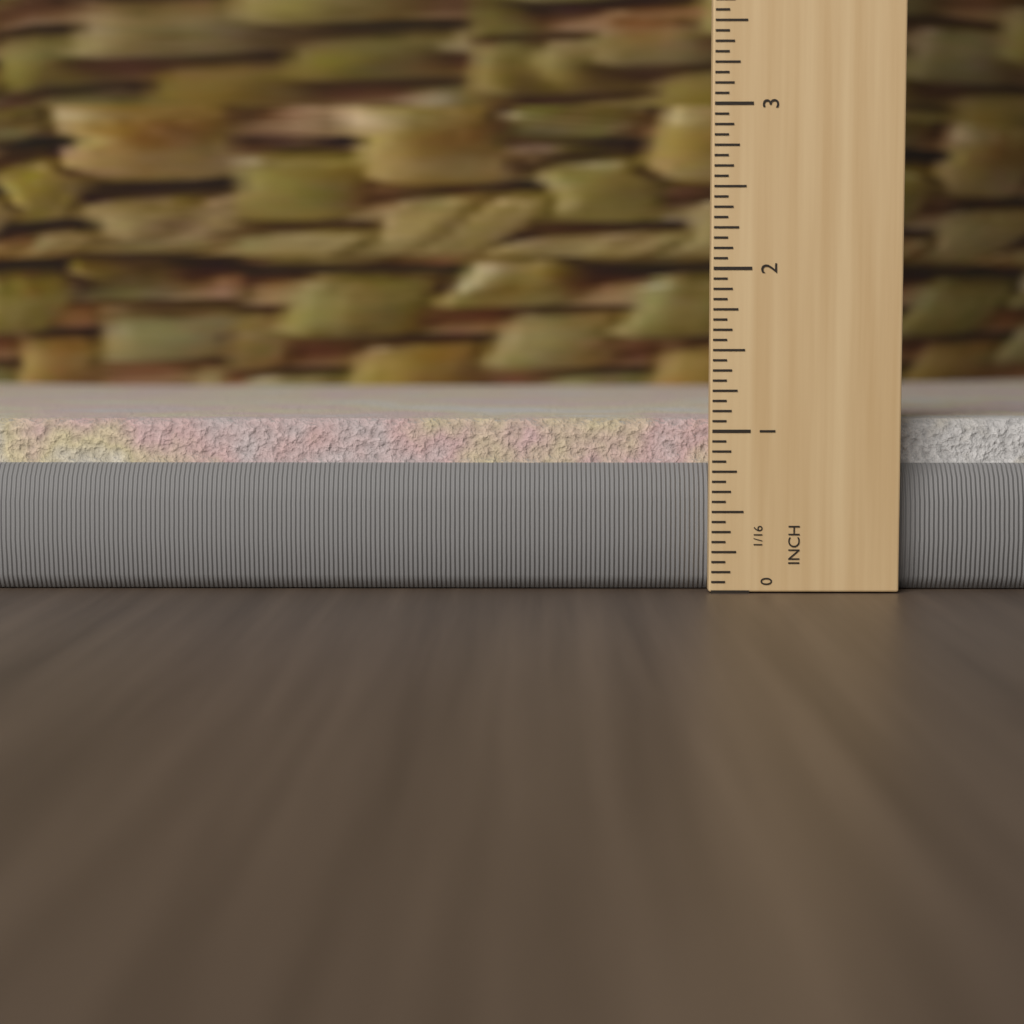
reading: 1.0625 in
